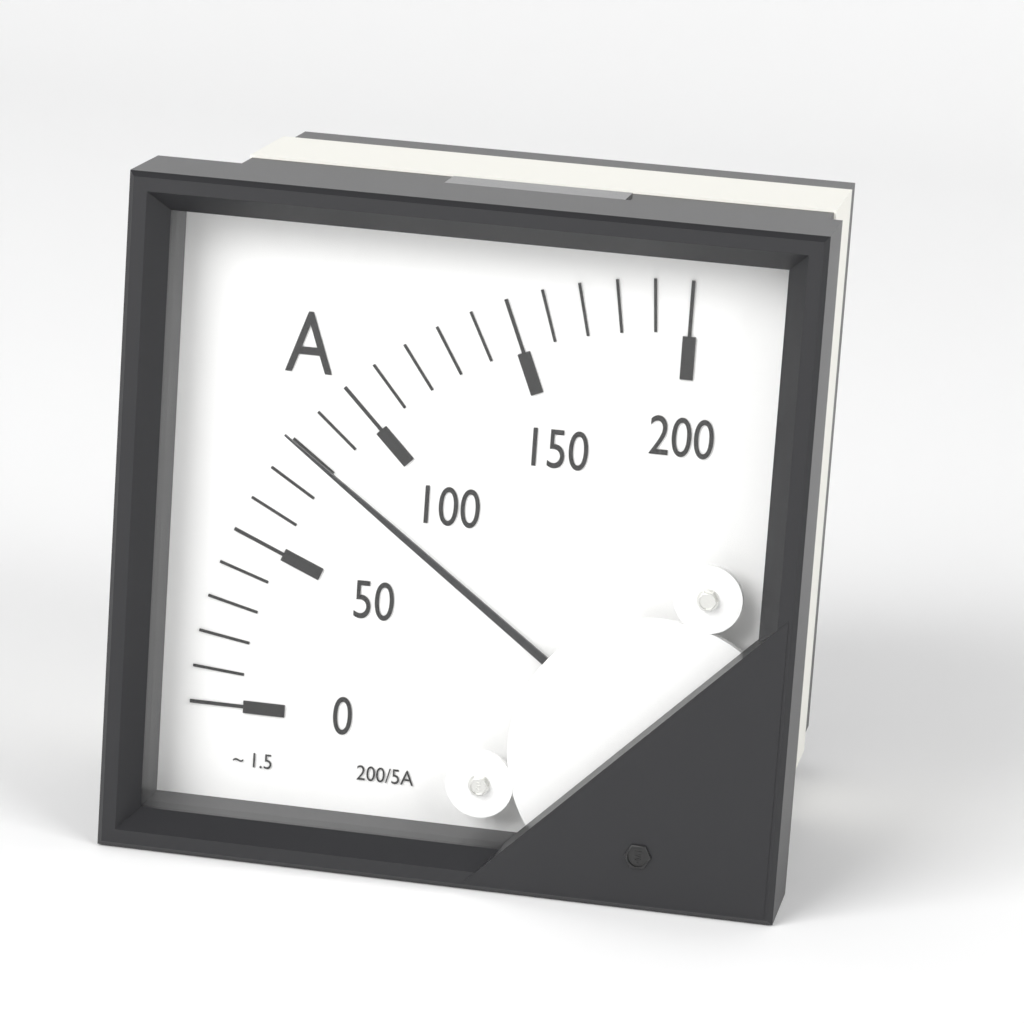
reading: 80 A
